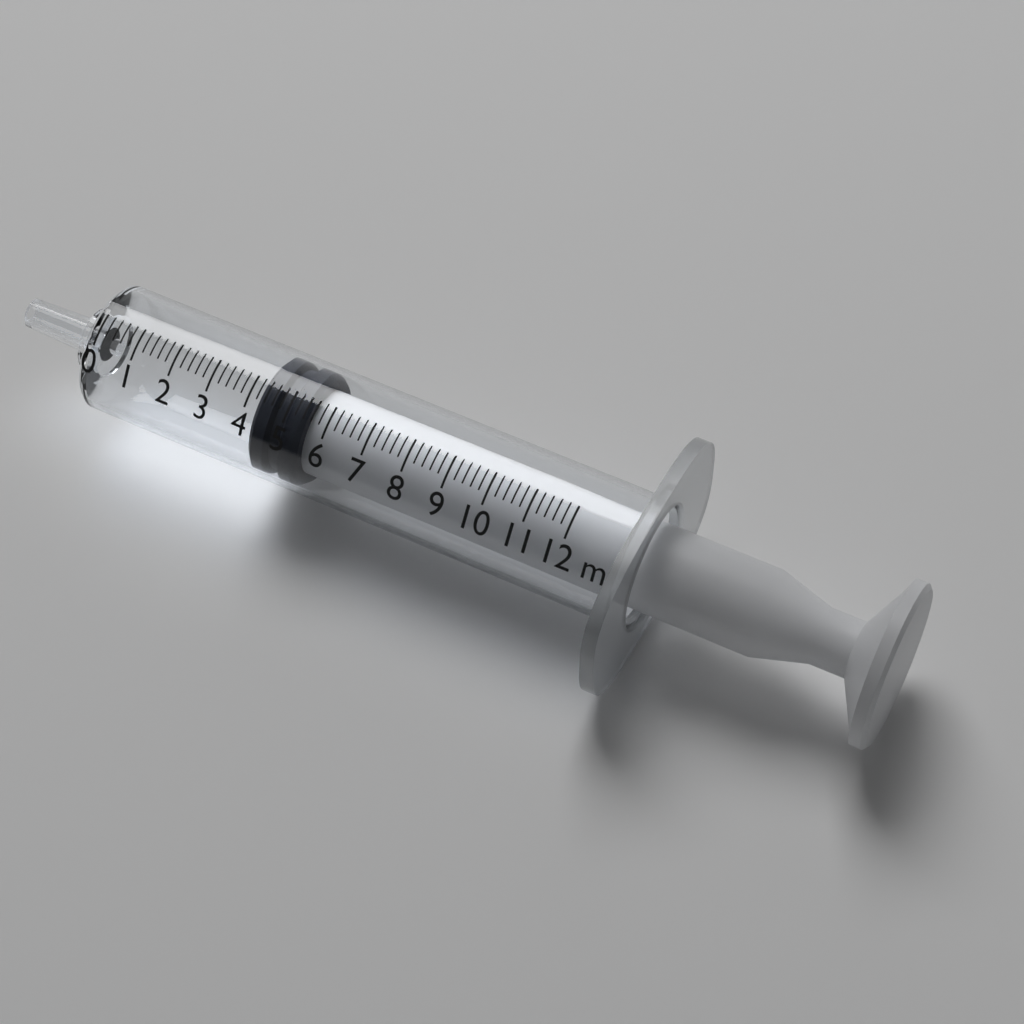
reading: 4.2 ml
